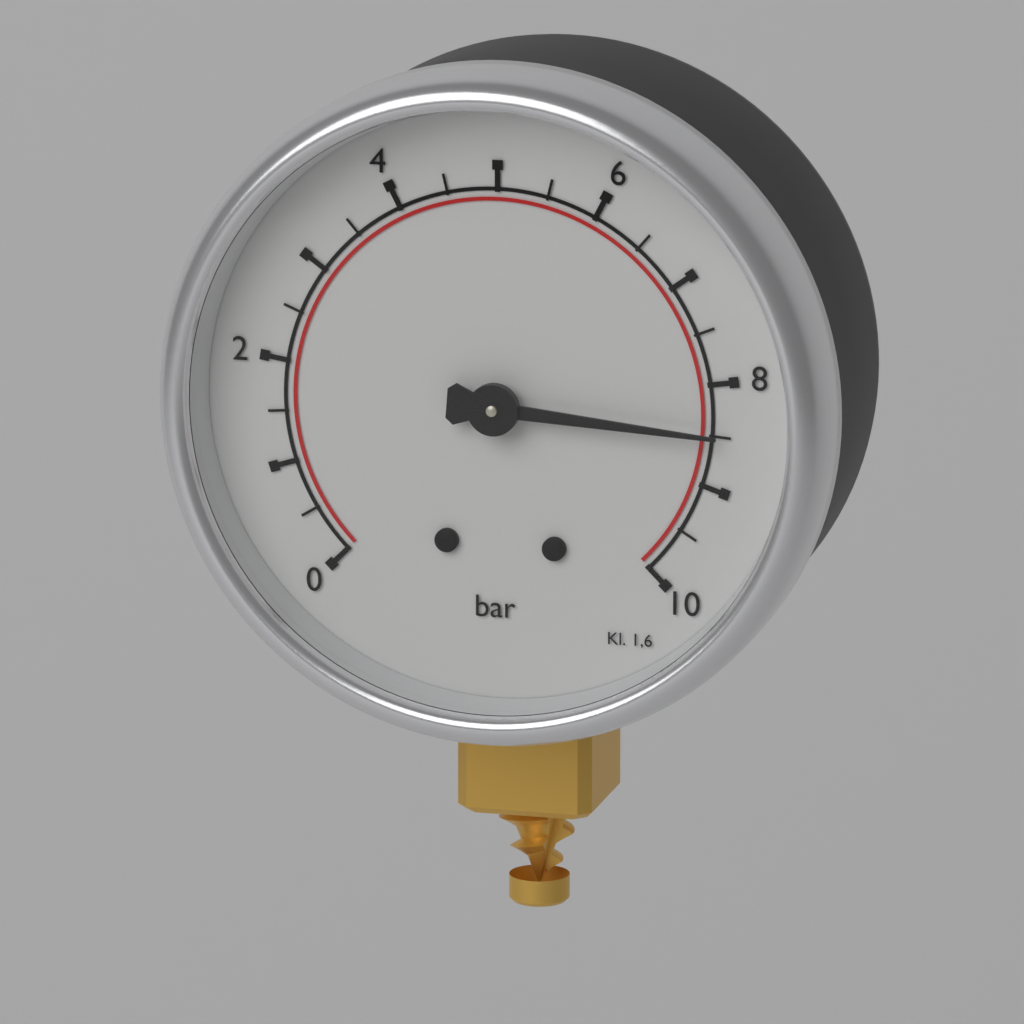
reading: 8.5 bar
